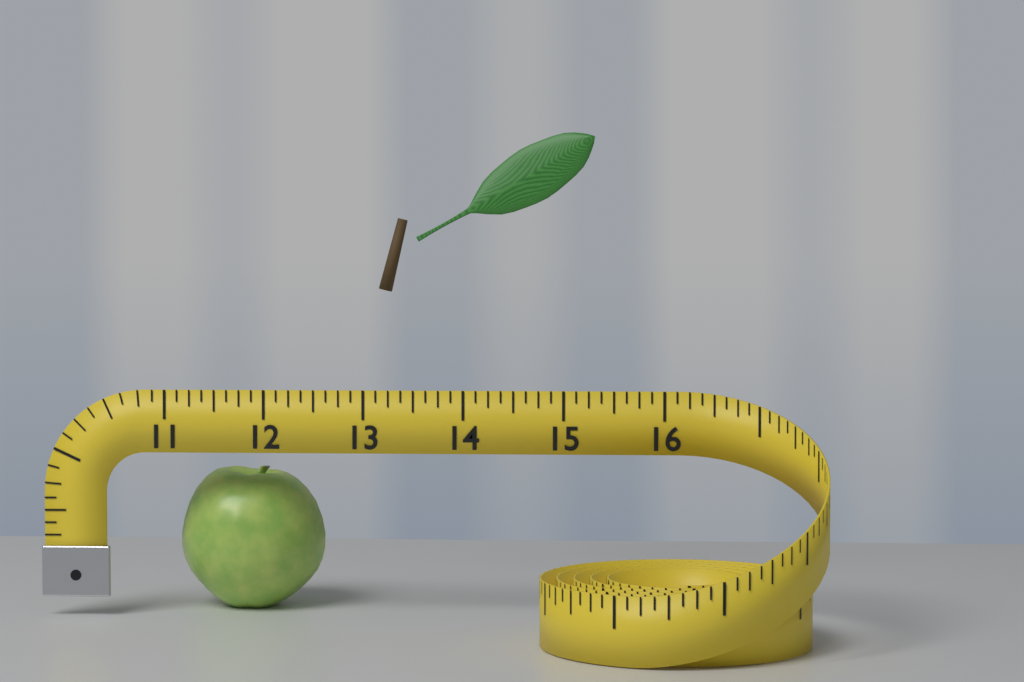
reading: 12.500 (no unit)
